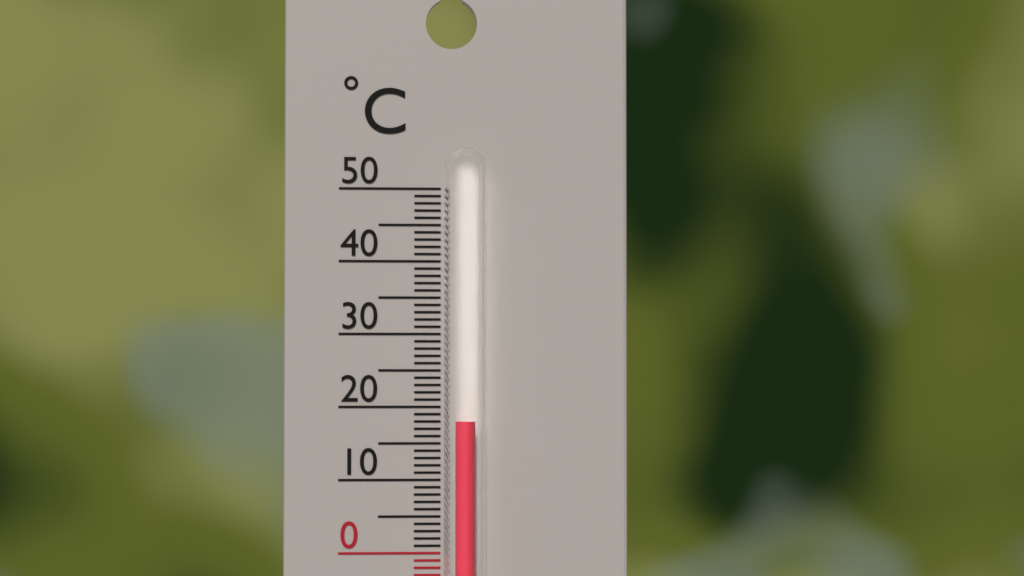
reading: 18 °C
